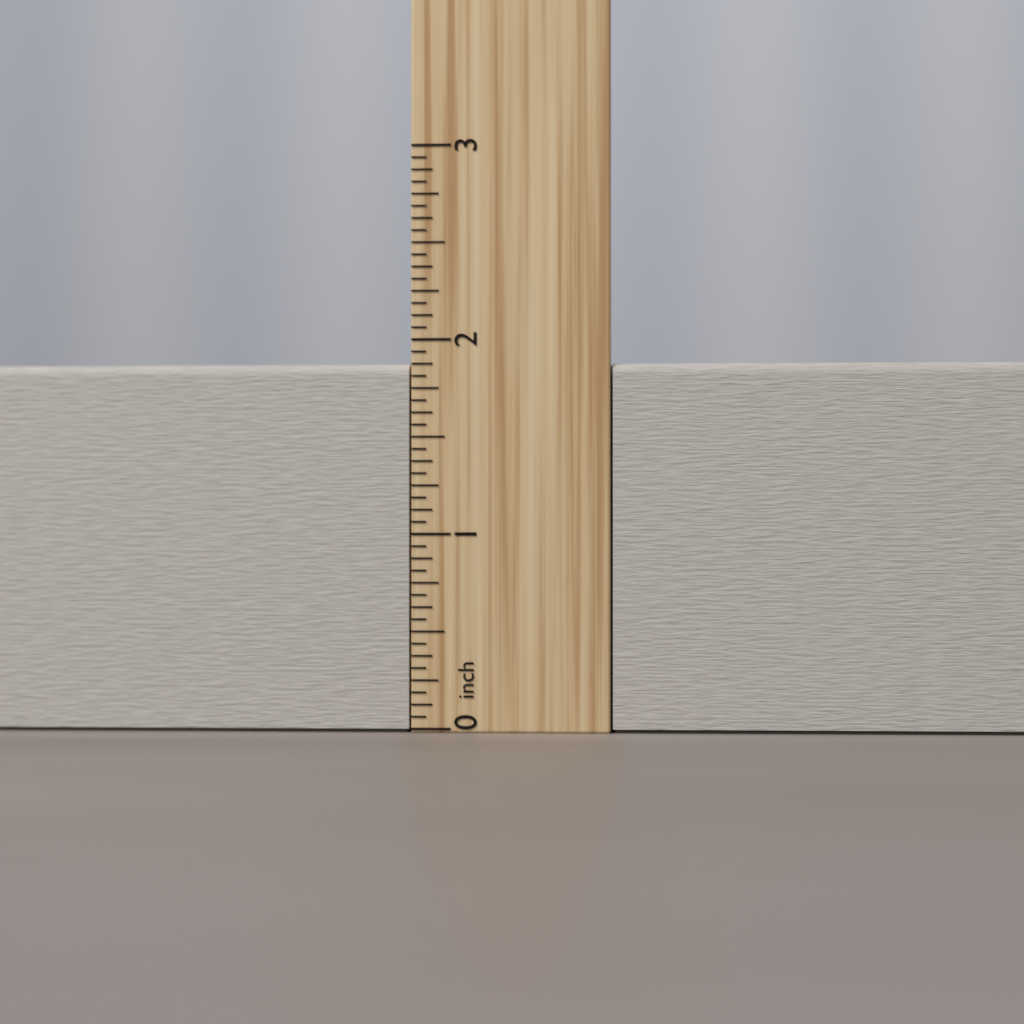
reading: 1.8750 inch
